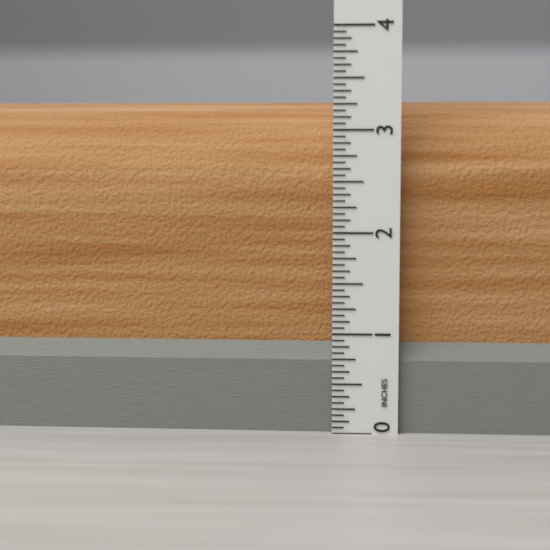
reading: 3.3125 in
